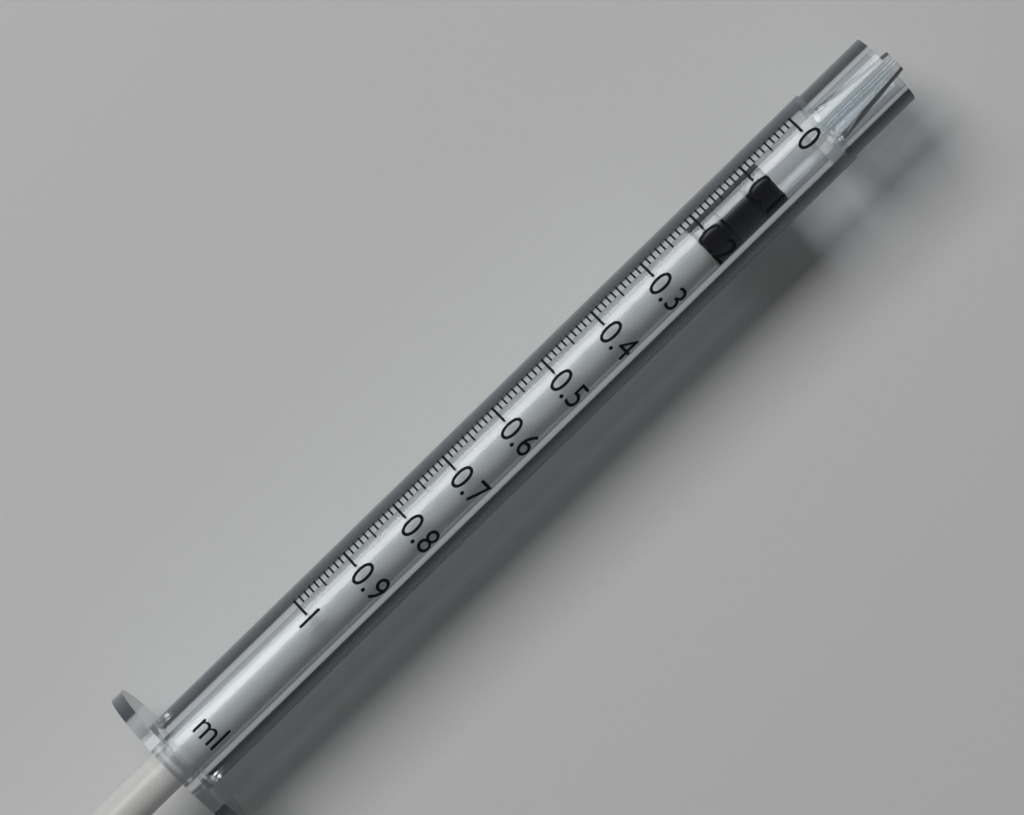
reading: 0.08 ml
